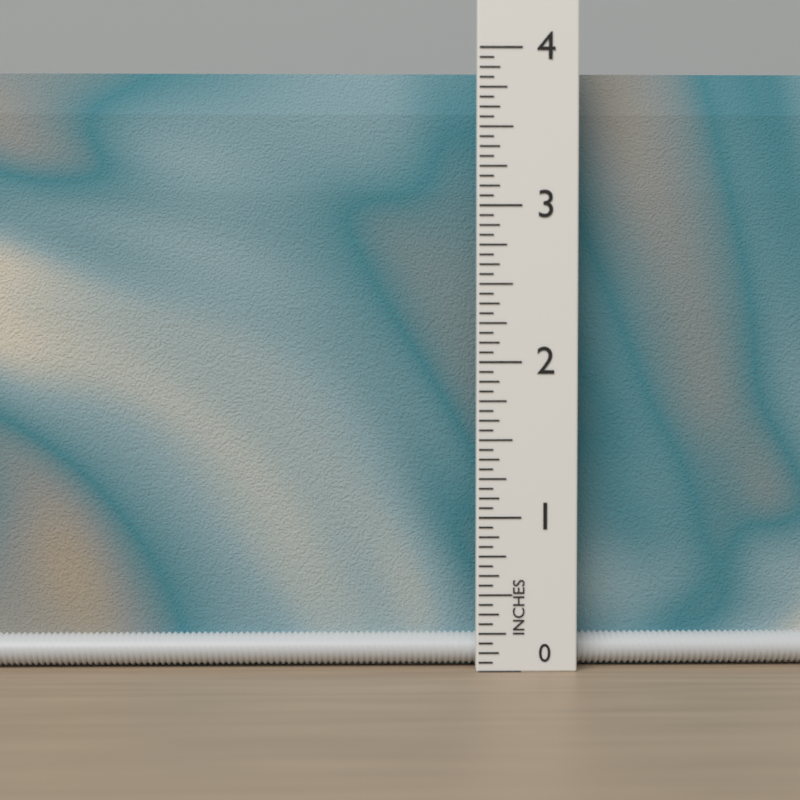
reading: 3.8750 in
